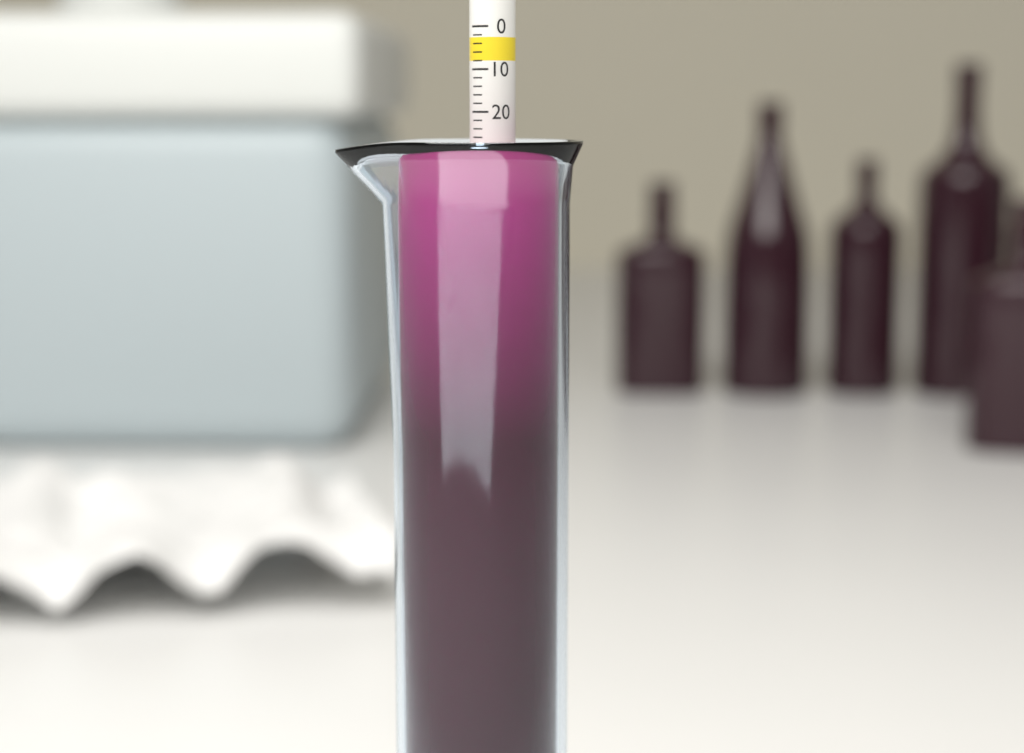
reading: 30 (no unit)
